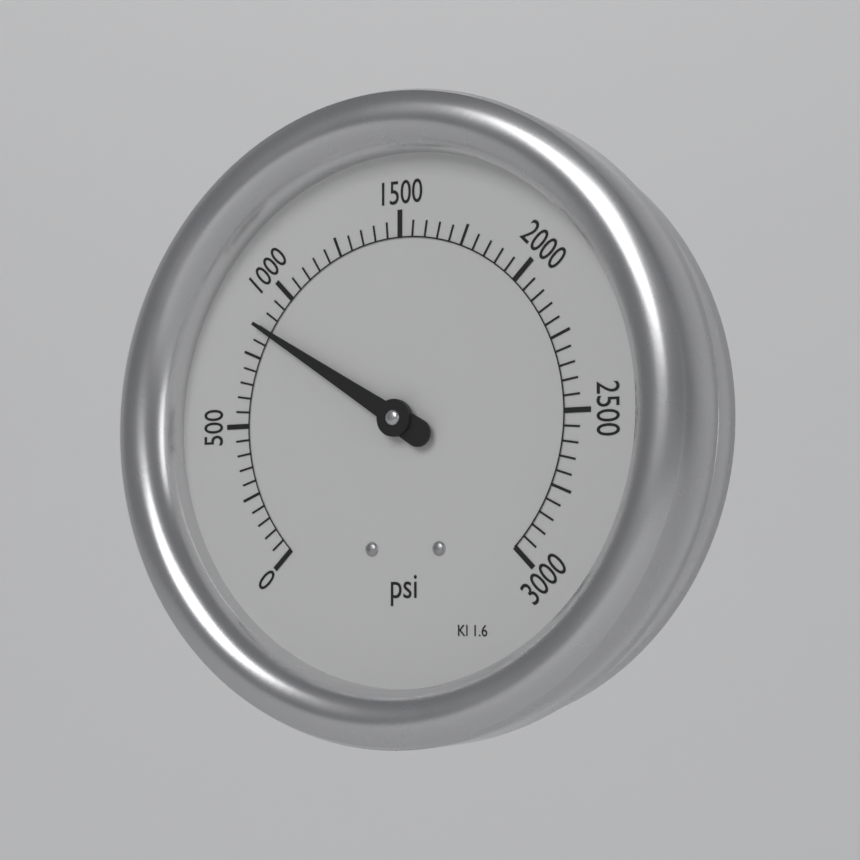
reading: 850 psi
